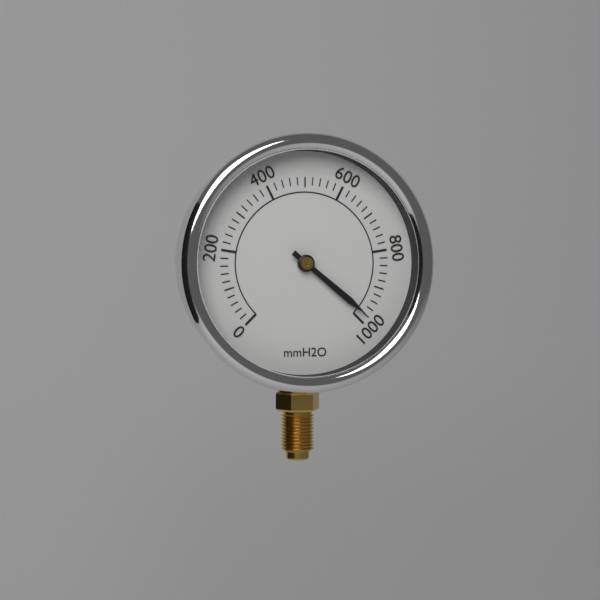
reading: 980 mmH2O
